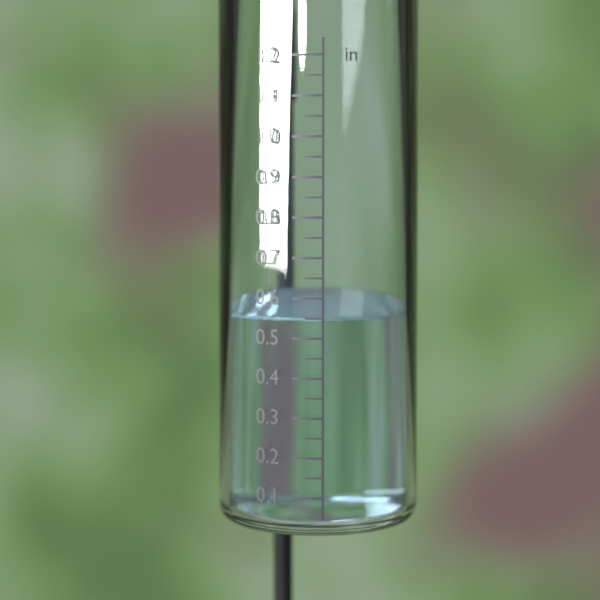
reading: 0.55 in
